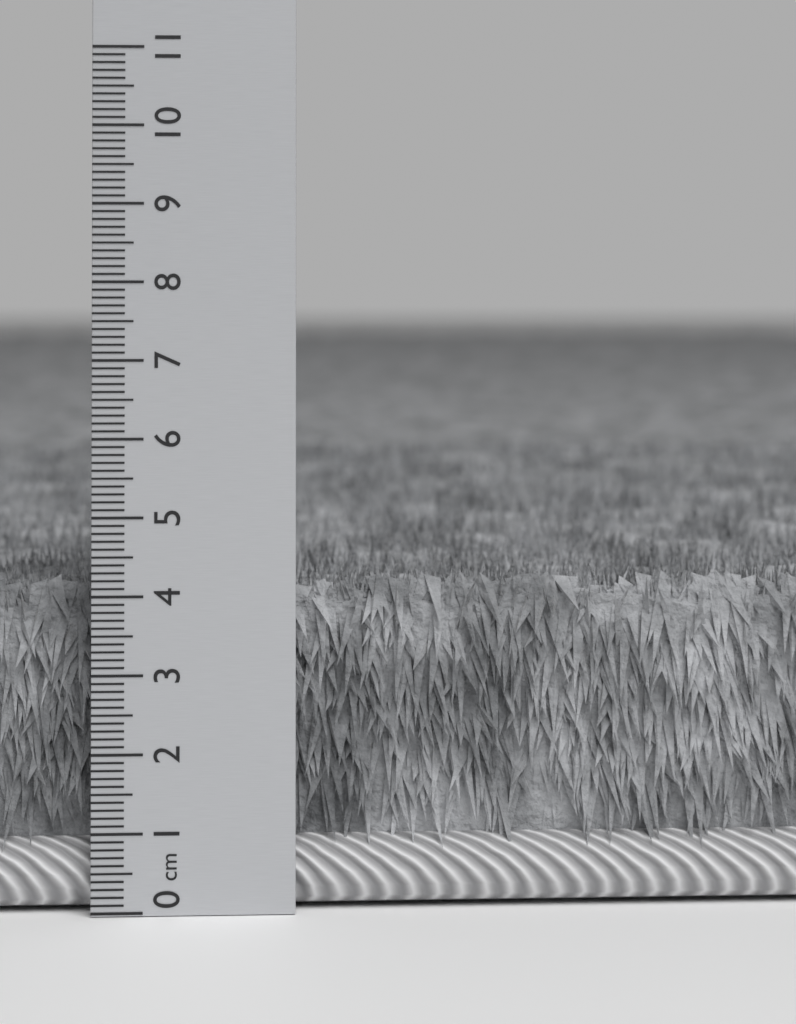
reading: 4.3 cm
